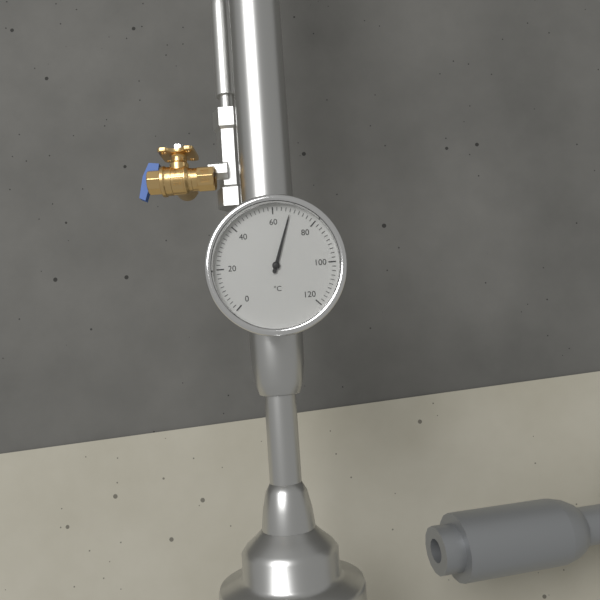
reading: 68 °C
